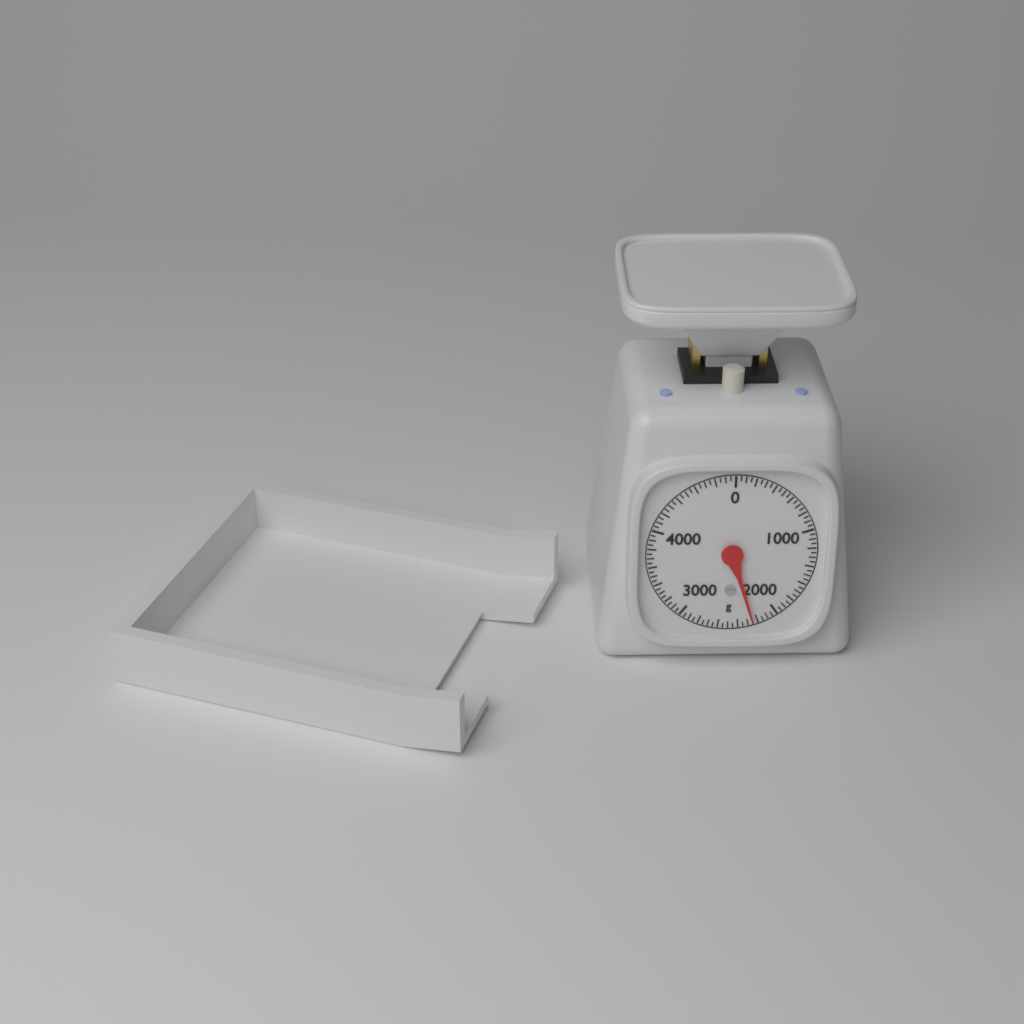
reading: 2250 g
